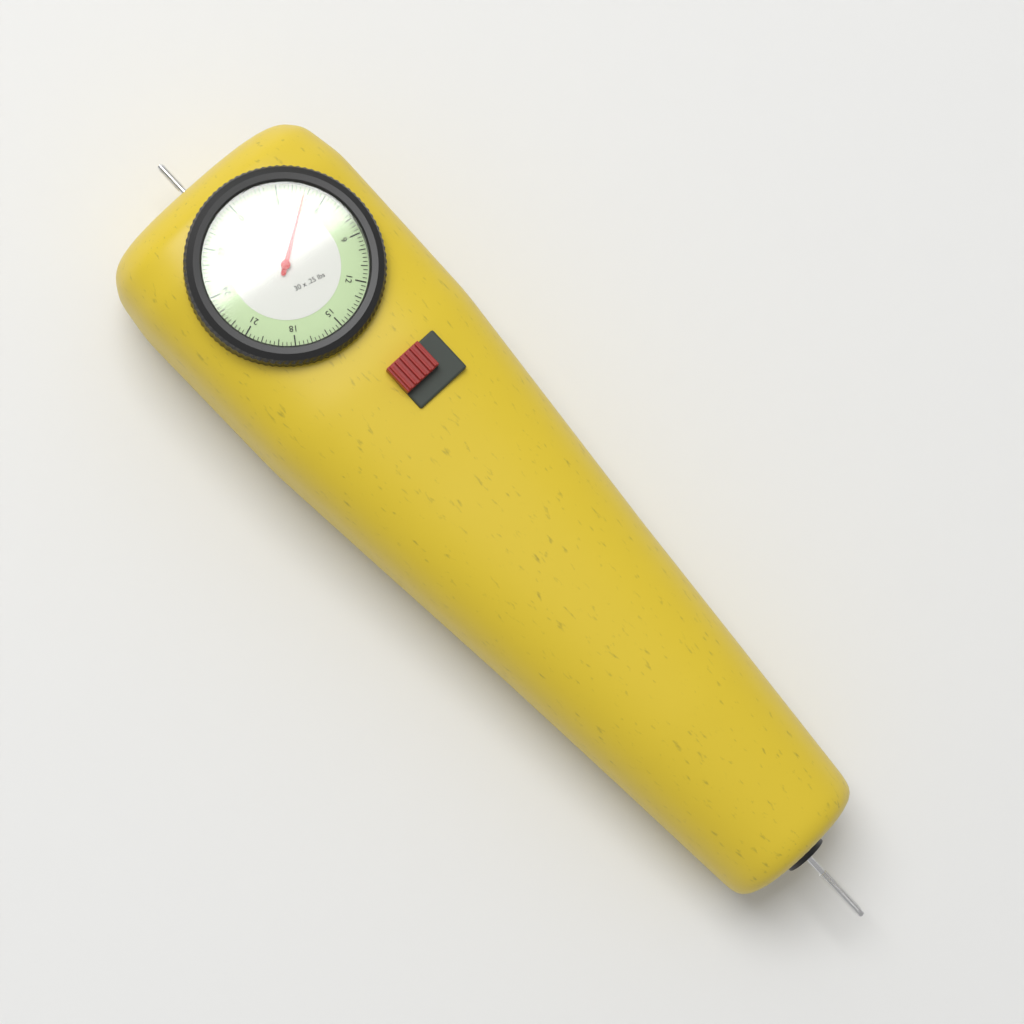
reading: 4.75 lbs
